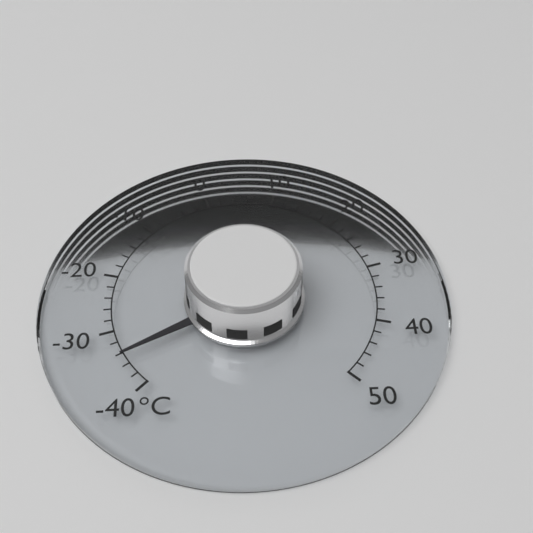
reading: -34 °C
